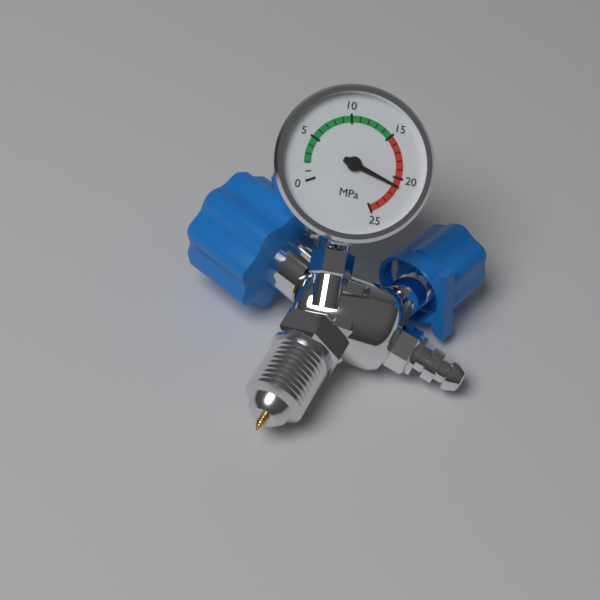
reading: 21 MPa
